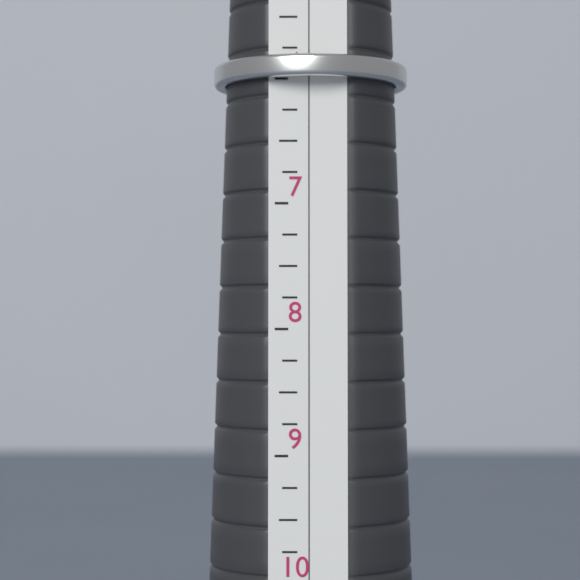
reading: 6.00 (no unit)
